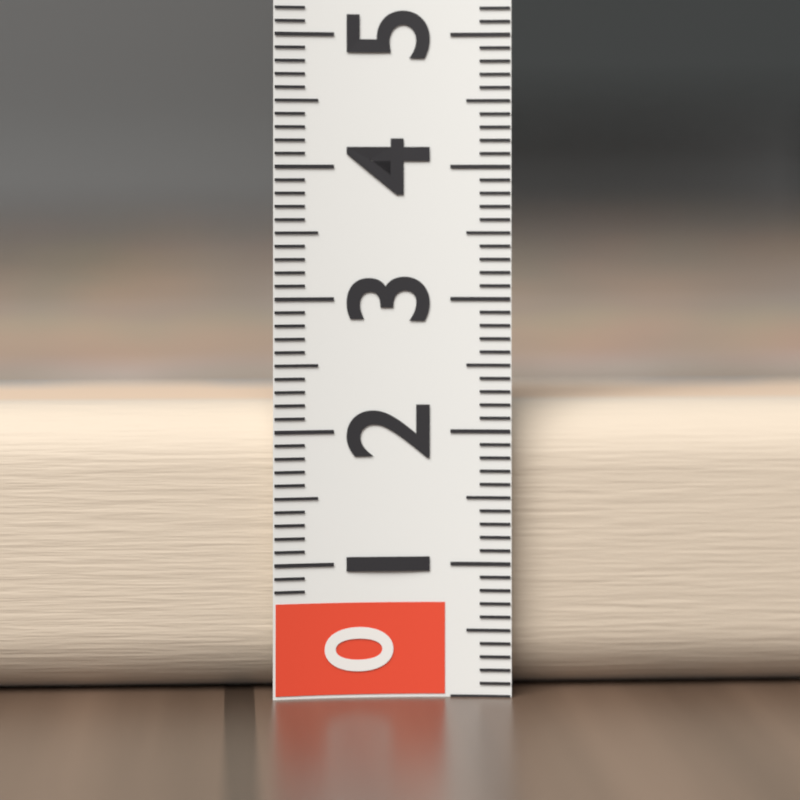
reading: 2.2 (no unit)
